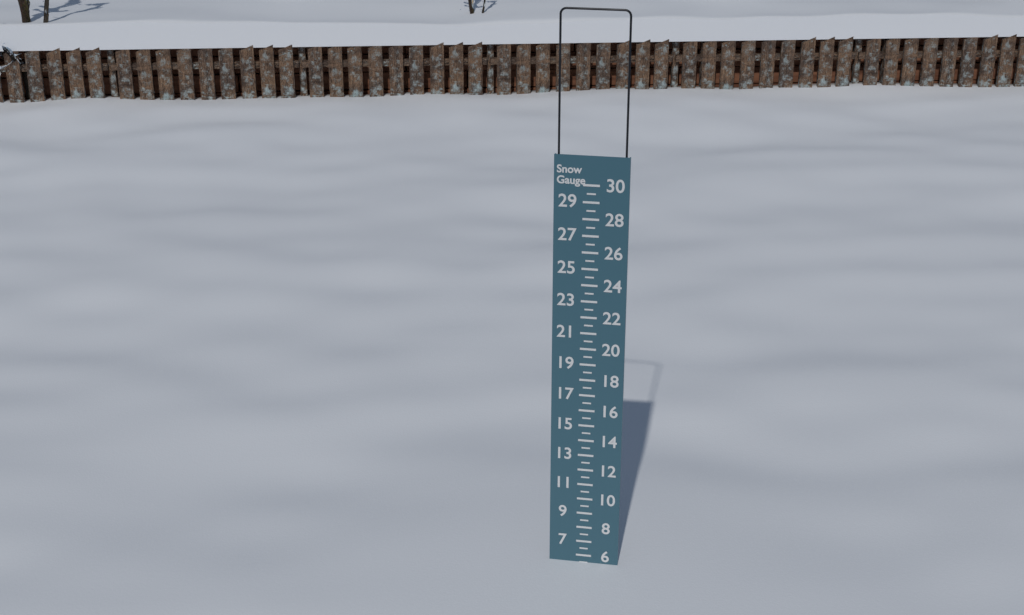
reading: 5.5 (no unit)
